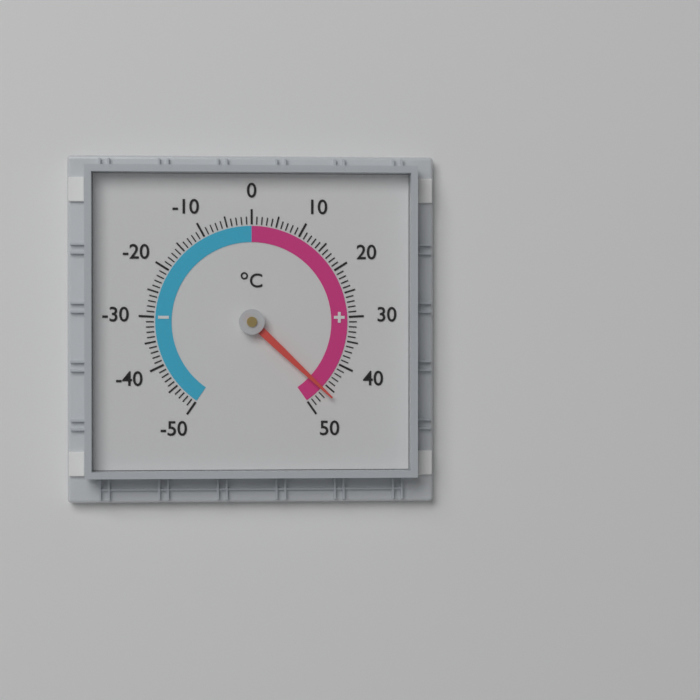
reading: 46 °C
